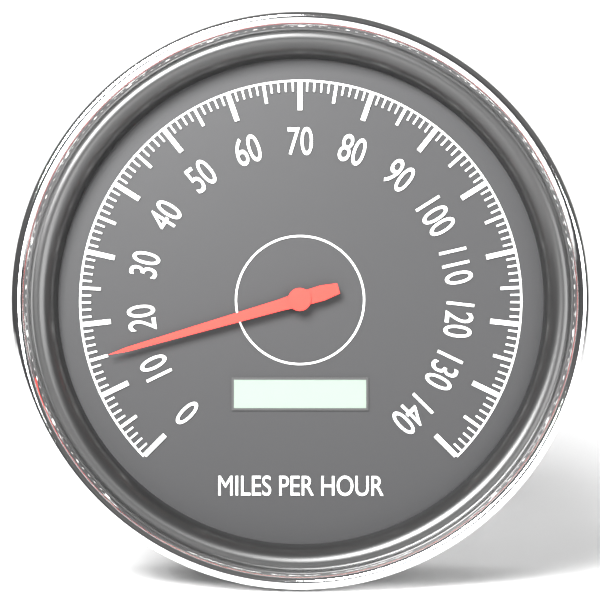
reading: 15 mph
